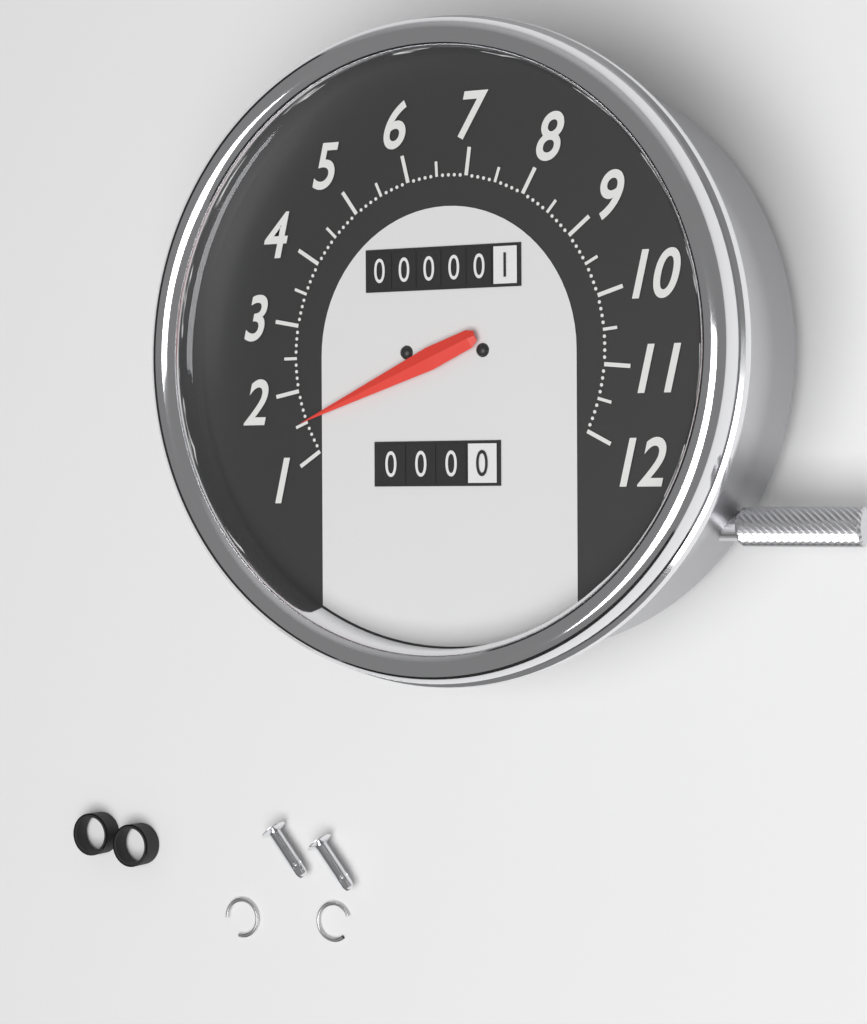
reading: 1.5 (no unit)
